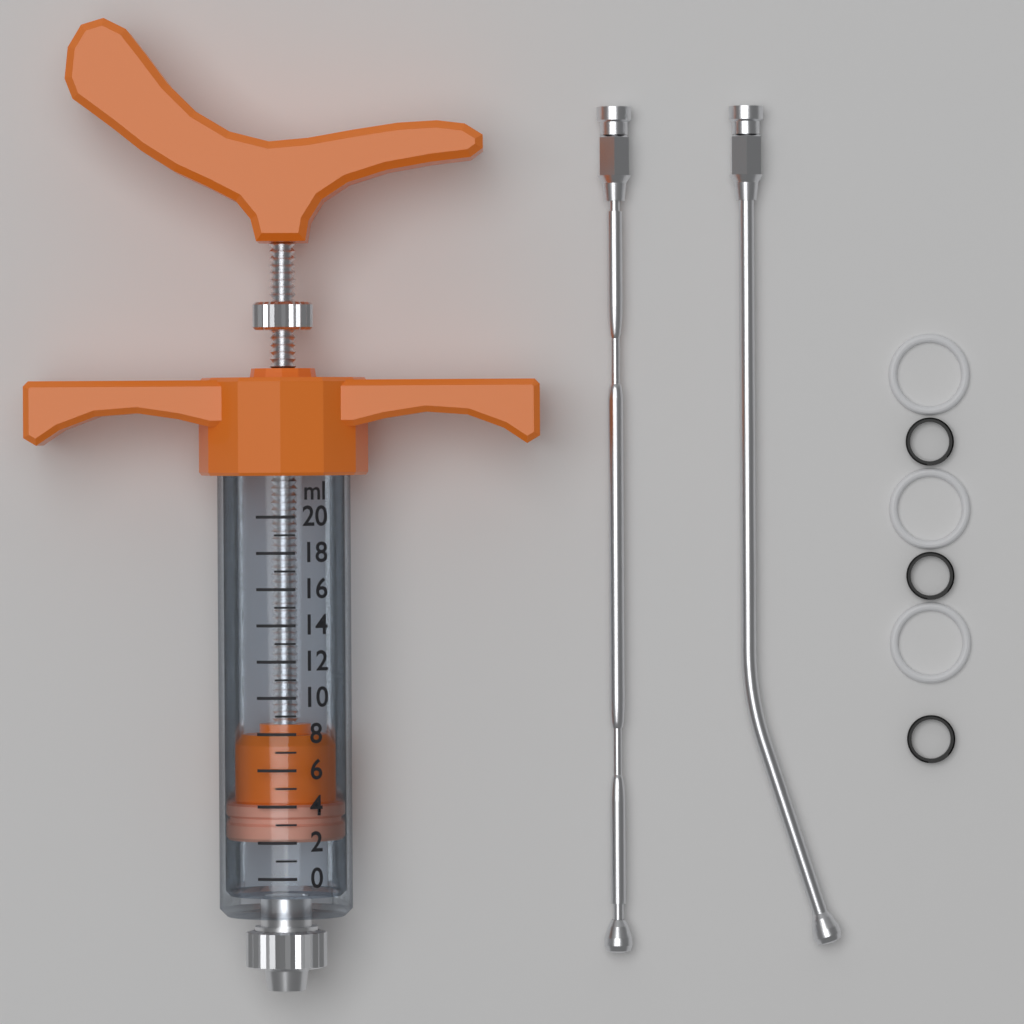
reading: 2 ml
